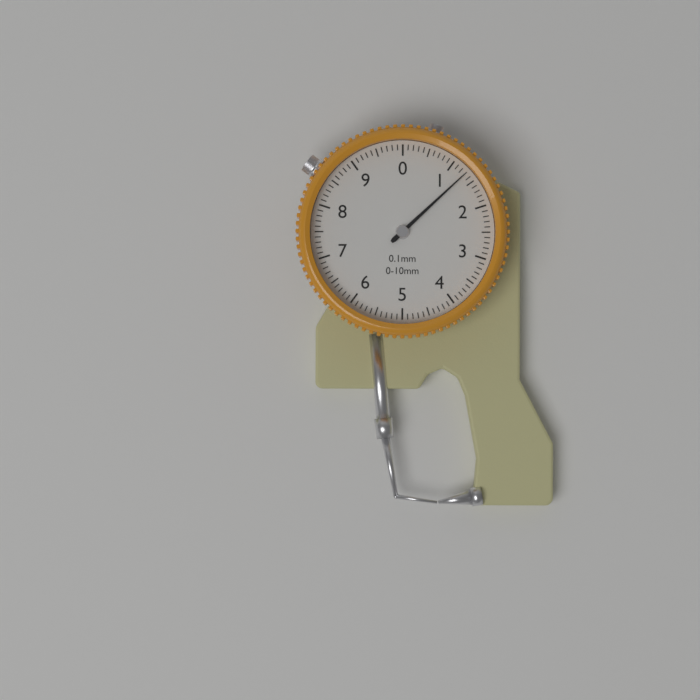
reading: 1.3 mm
